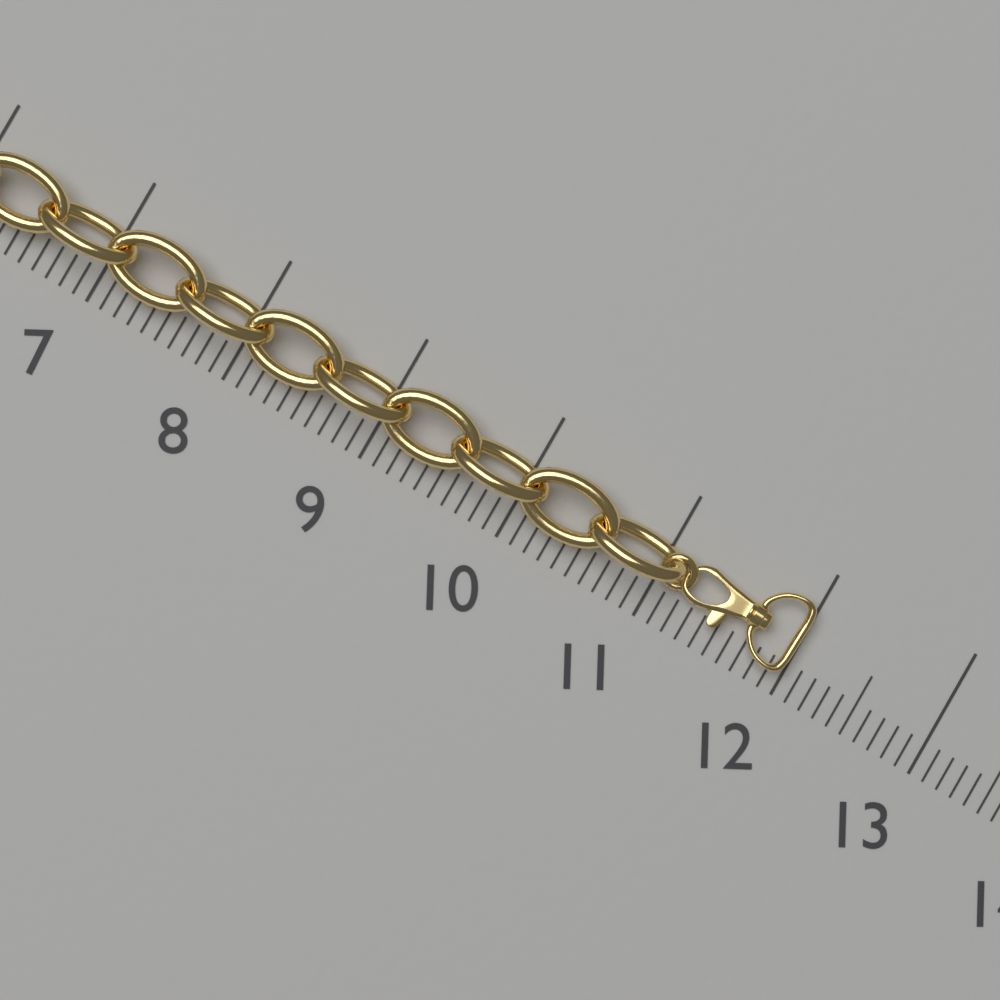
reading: 12.0 (no unit)
